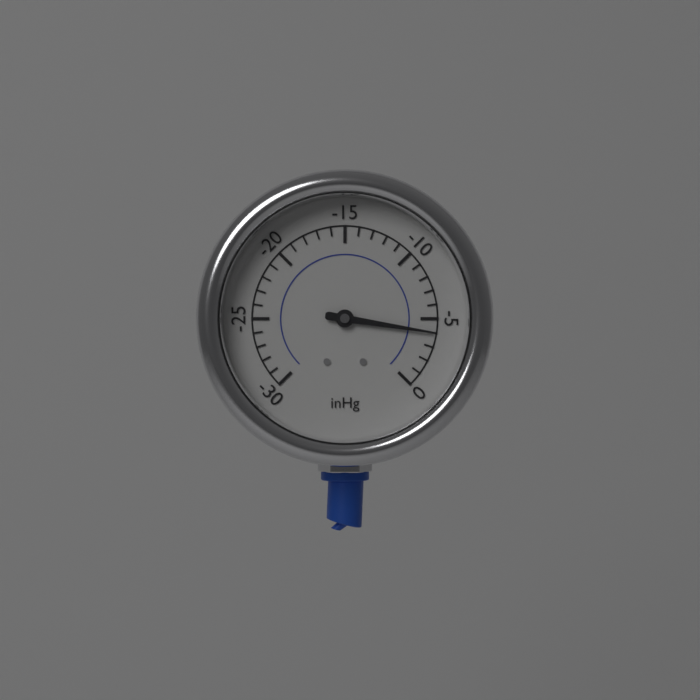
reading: -4 inHg
